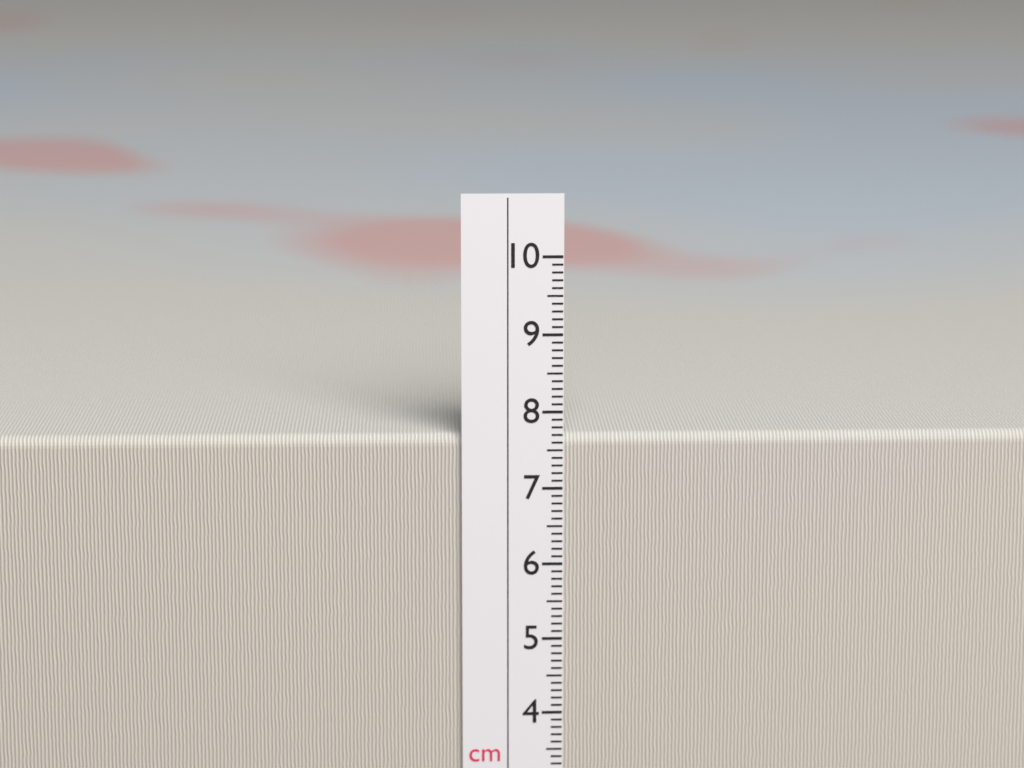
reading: 7.7 cm
